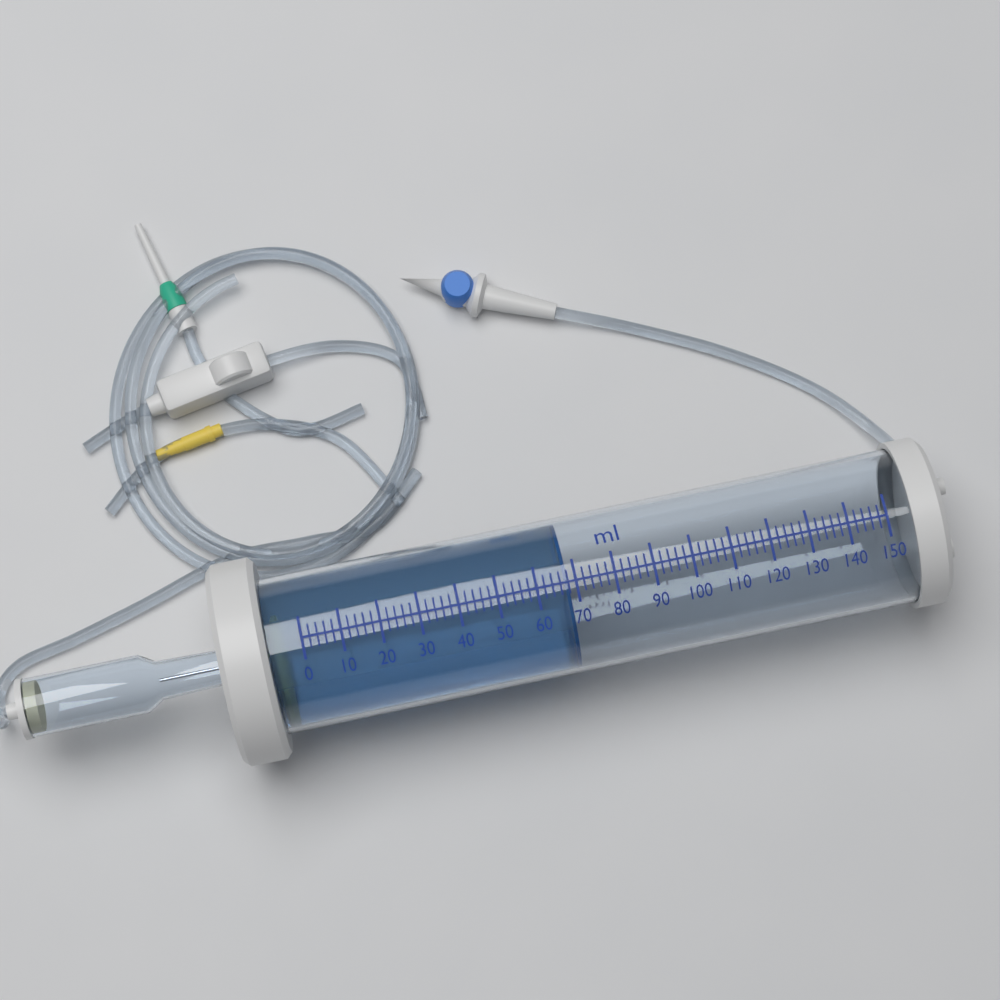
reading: 68 ml
